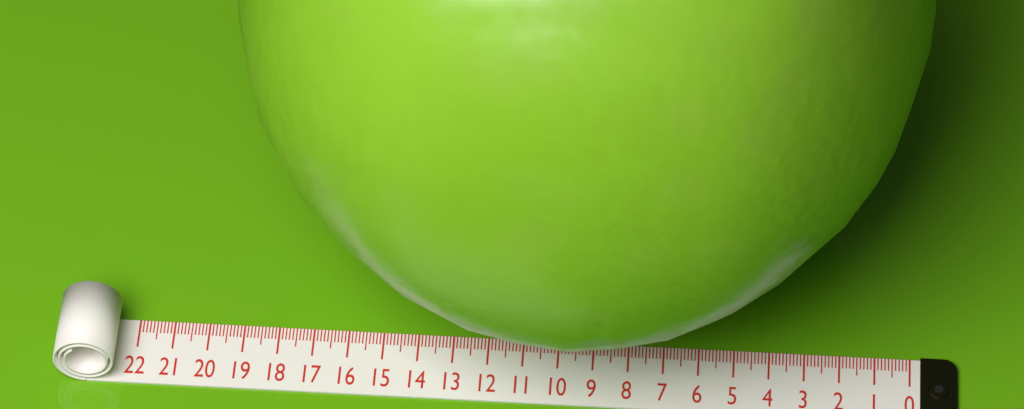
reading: 19.3 (no unit)
